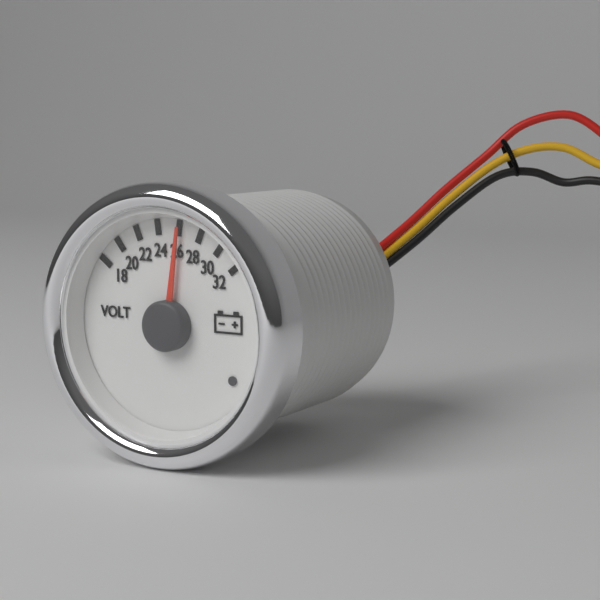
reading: 26 V
